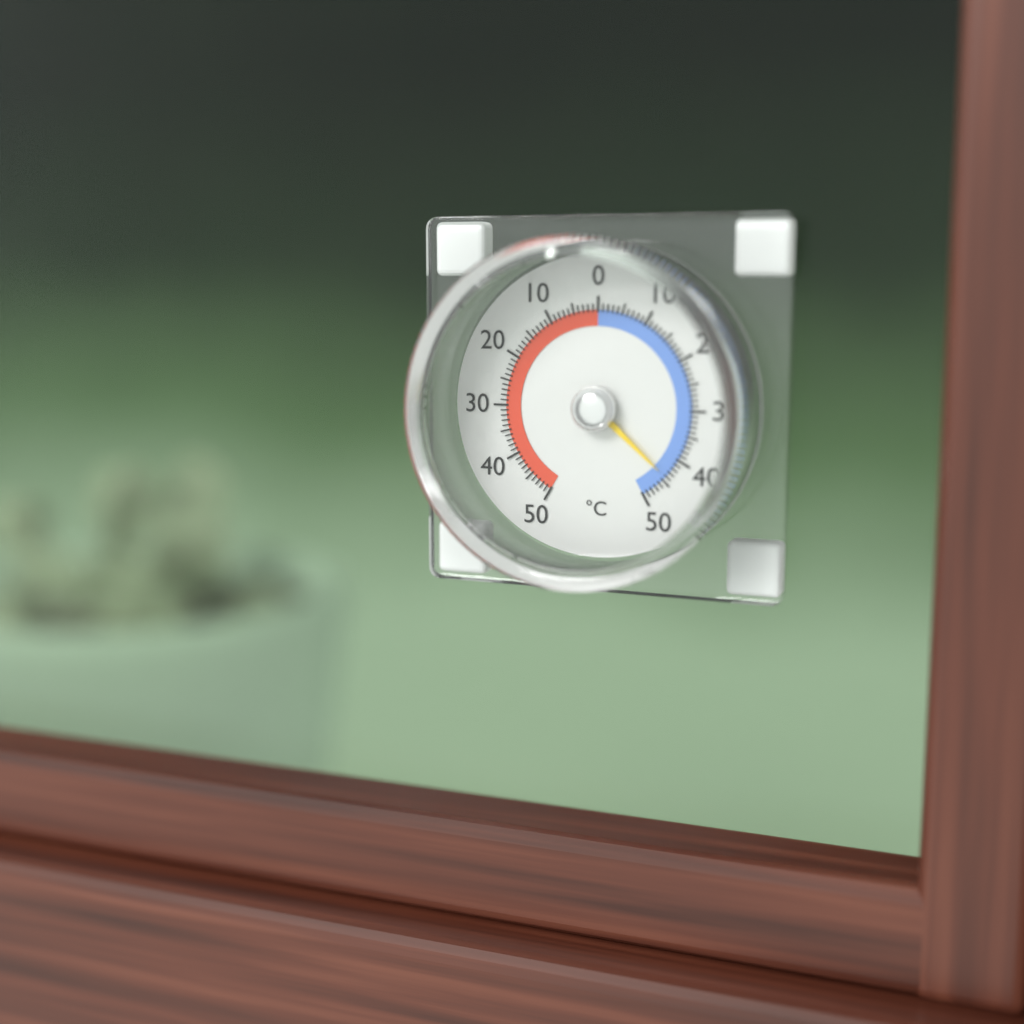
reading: -44 °C
